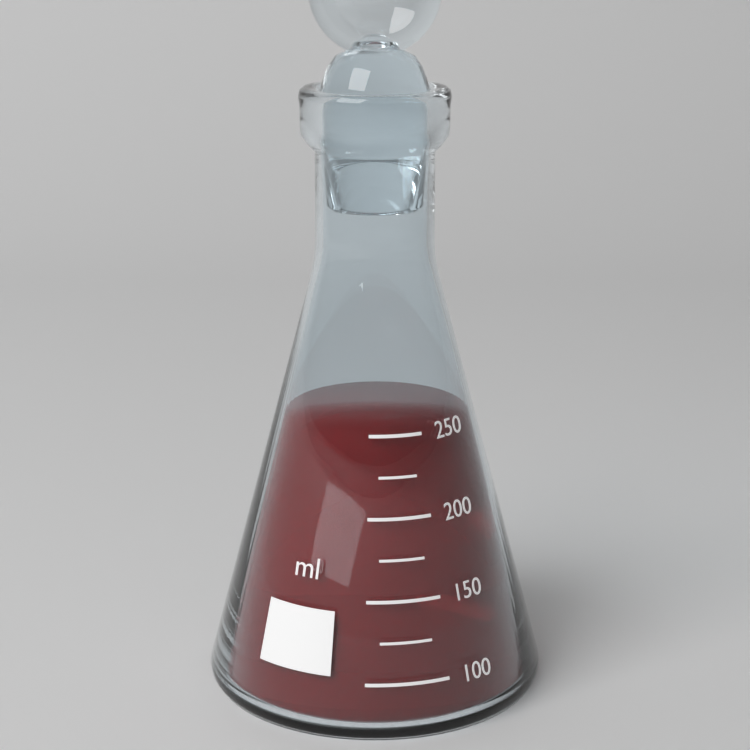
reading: 250 ml
